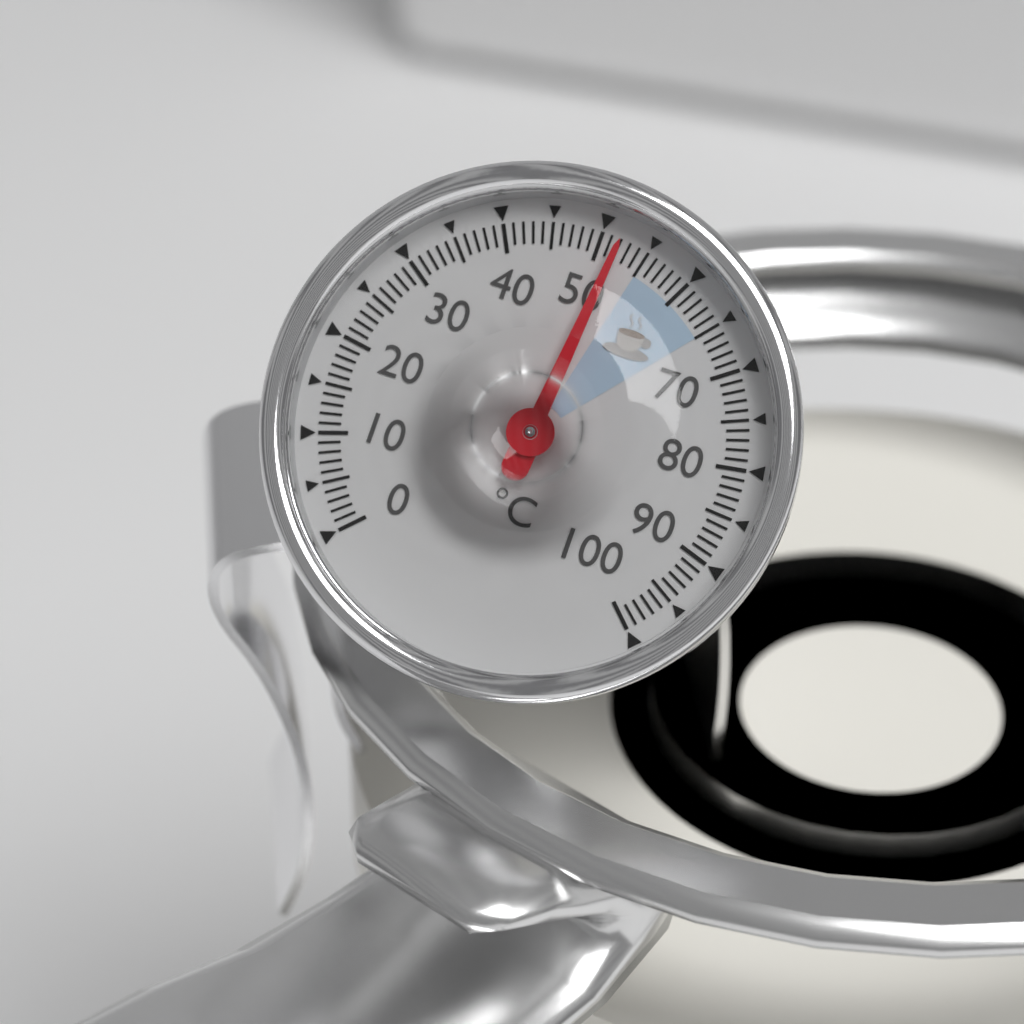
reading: 52 °C
